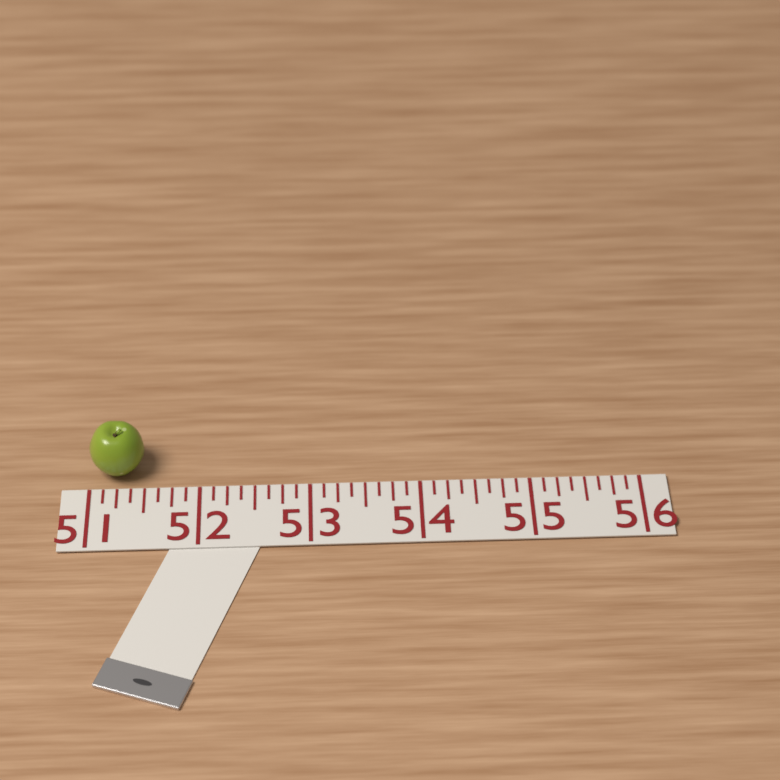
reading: 51.500 (no unit)
